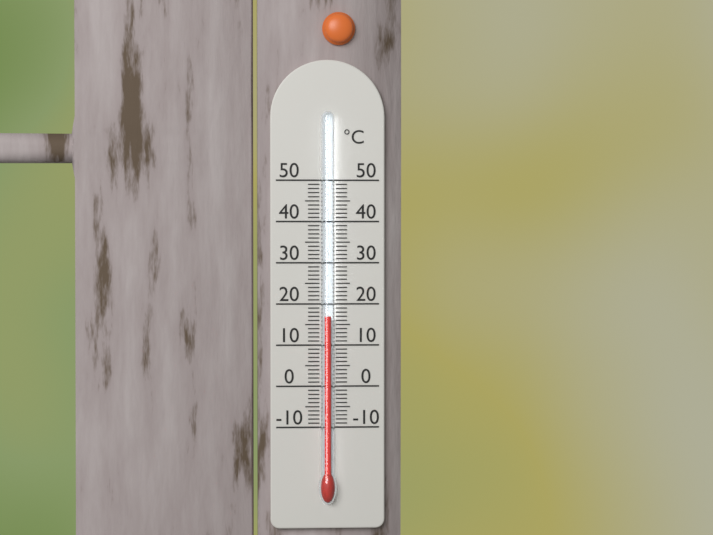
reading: 17 °C
